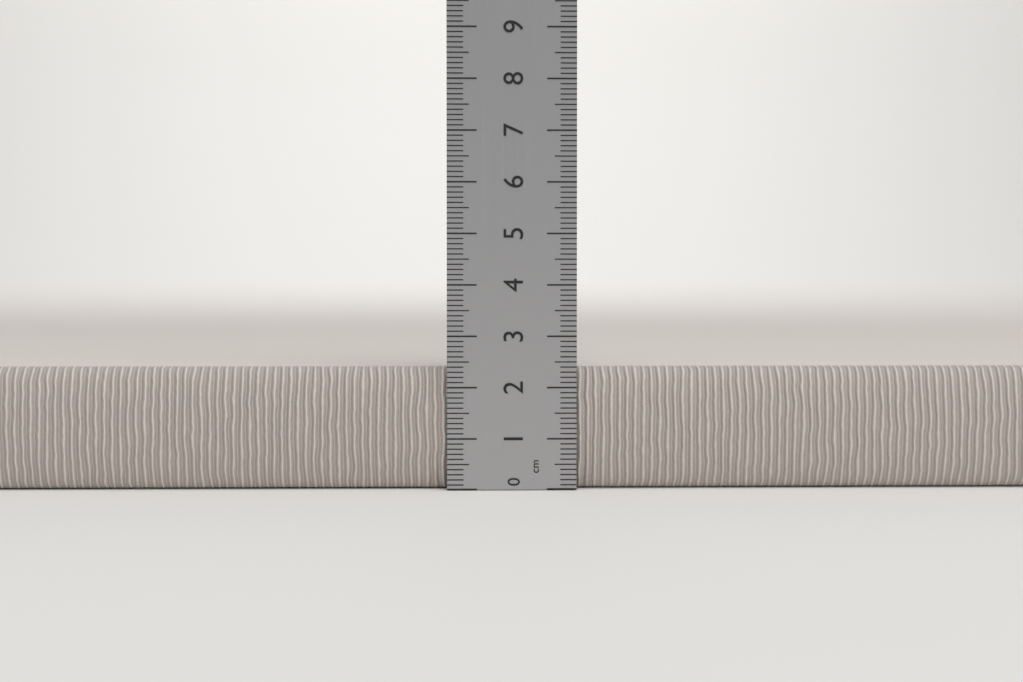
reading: 2.4 cm
